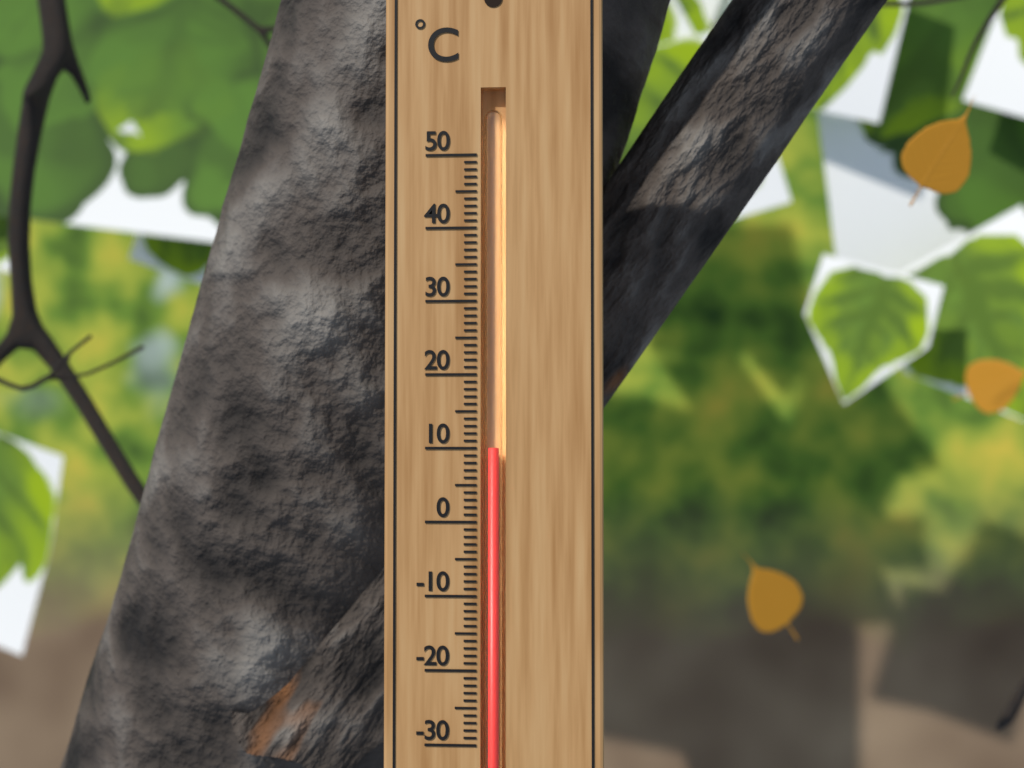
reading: 10 °C
